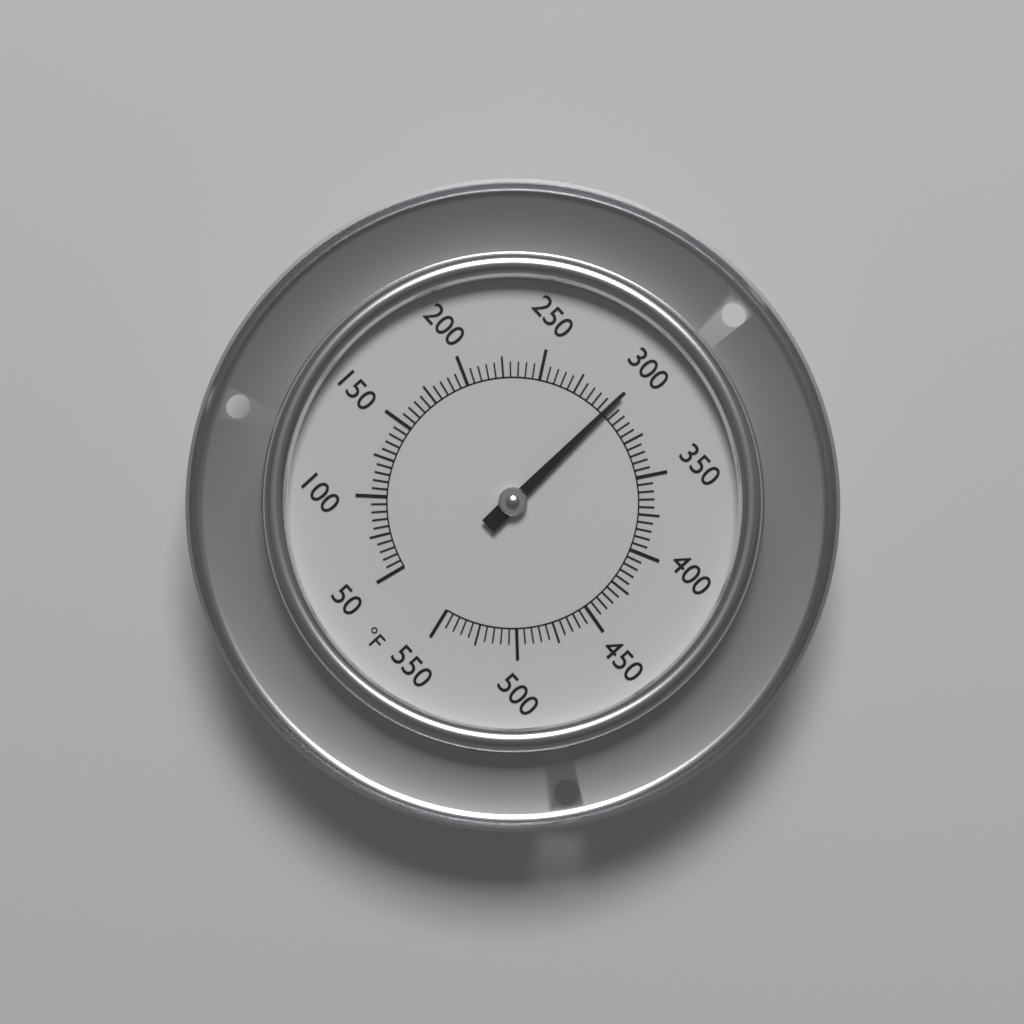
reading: 300 °F
